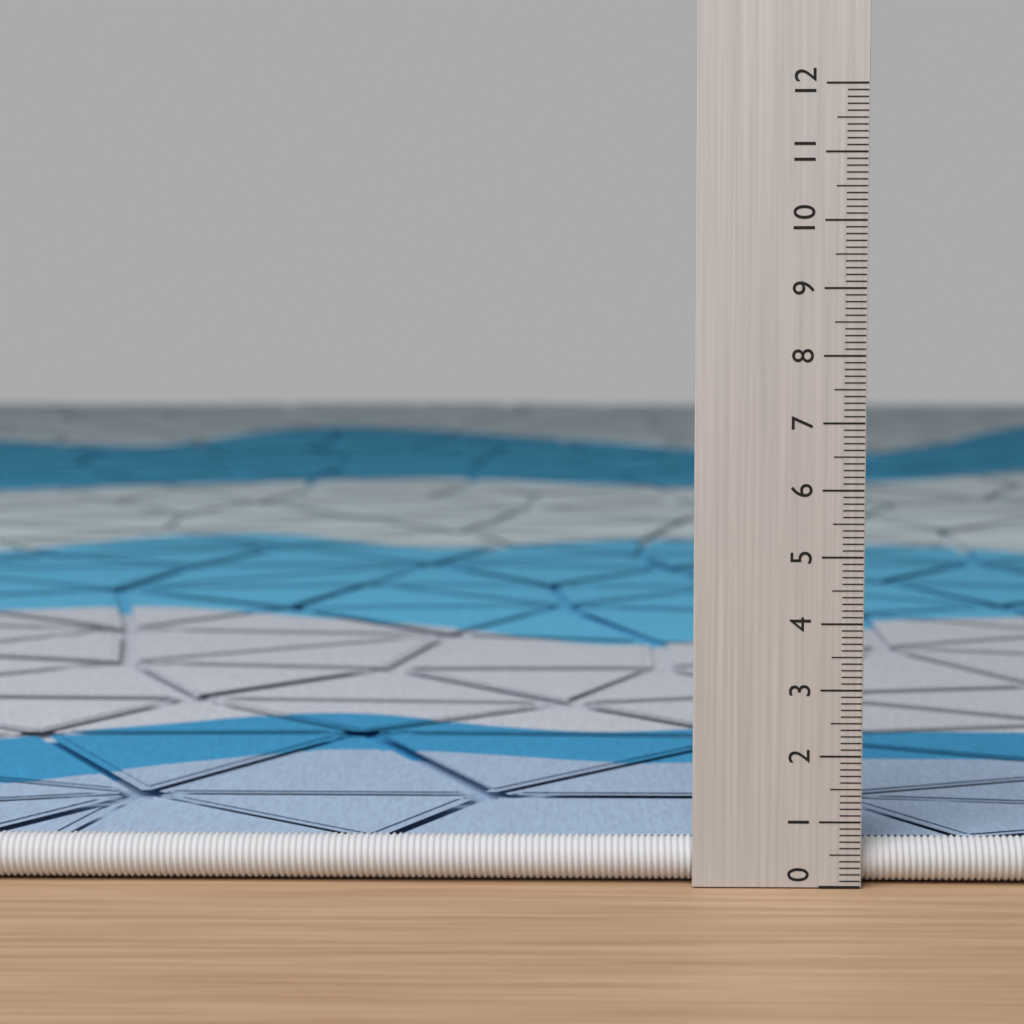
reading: 0.7 (no unit)
